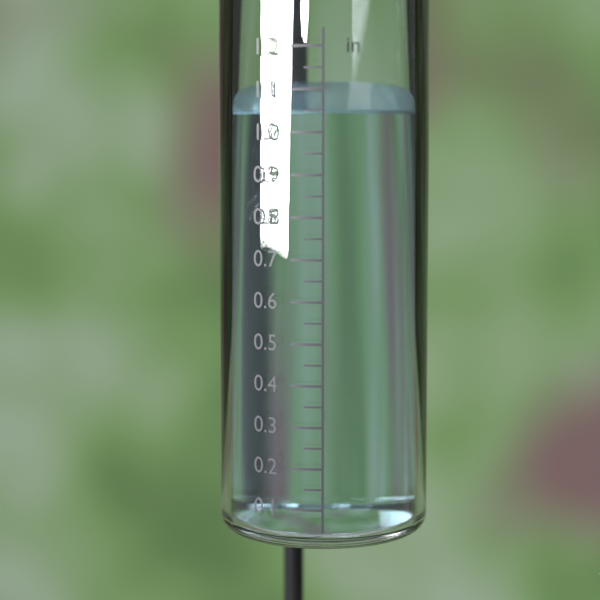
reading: 1.05 in
